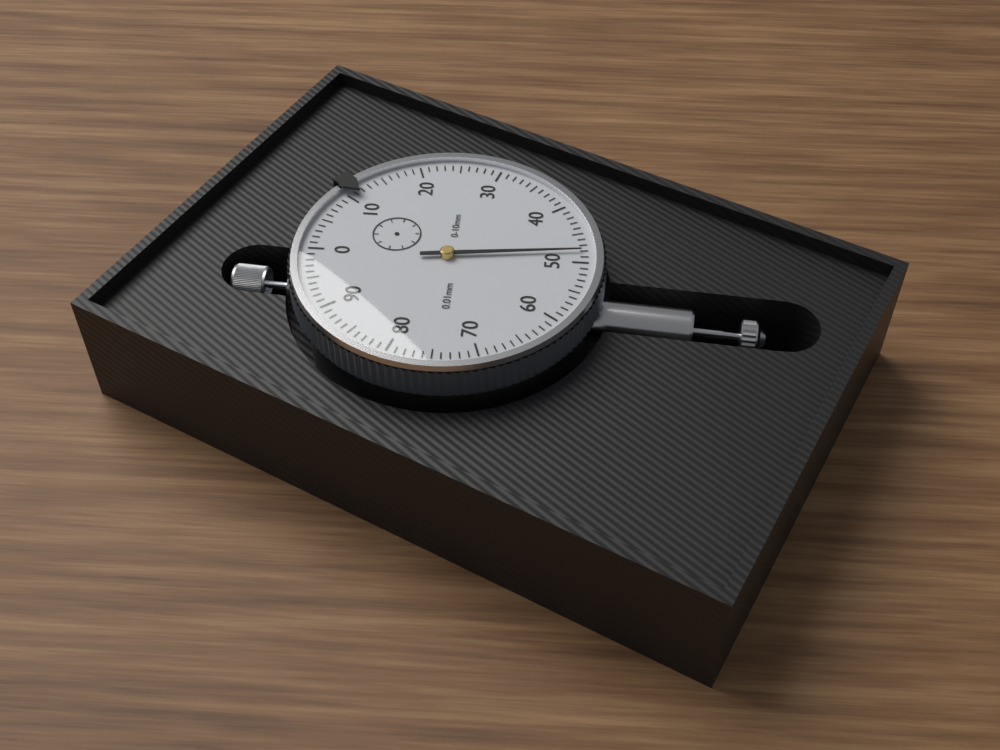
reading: 0.48 mm
